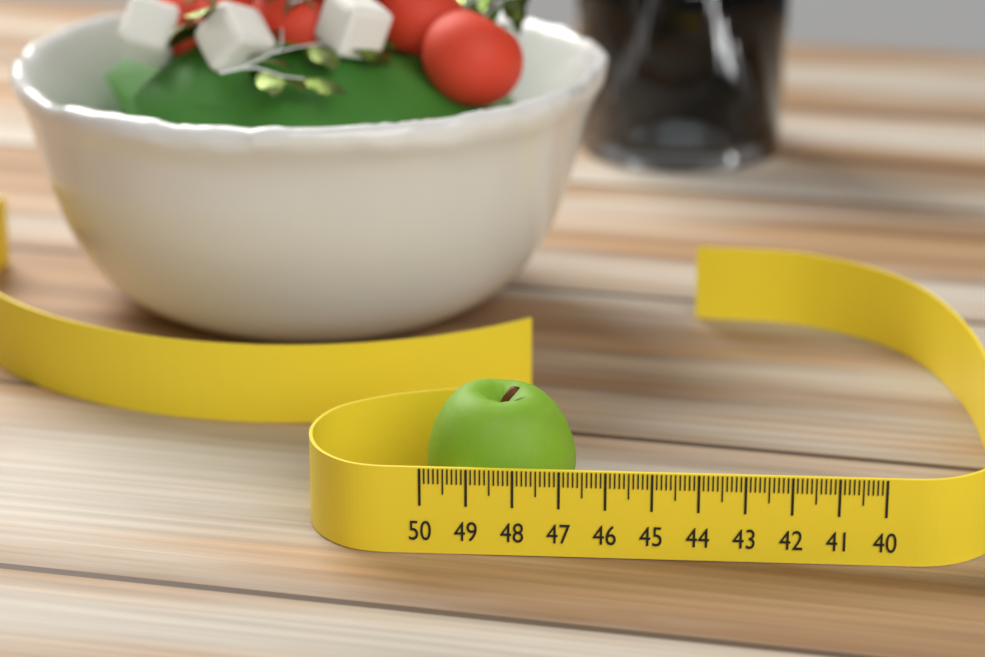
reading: 46.7 (no unit)
